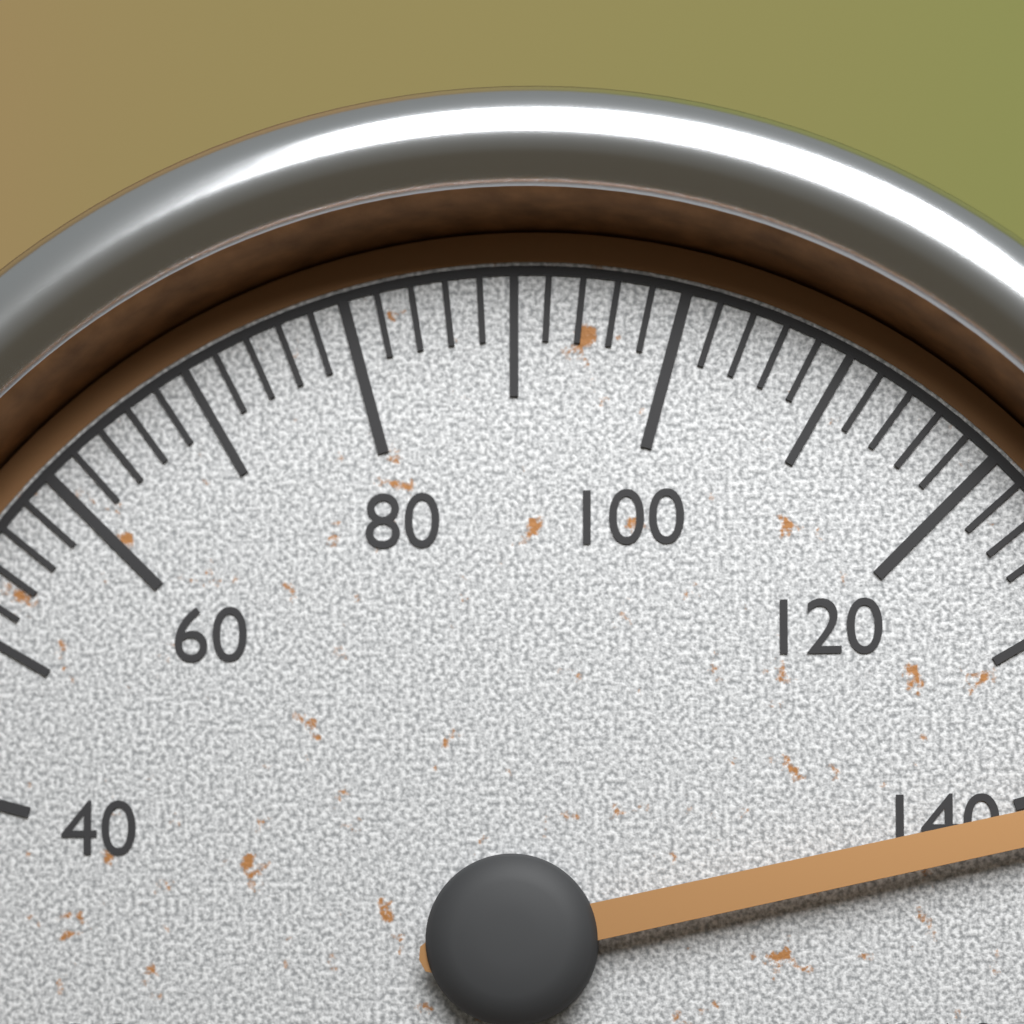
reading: 142 (no unit)
